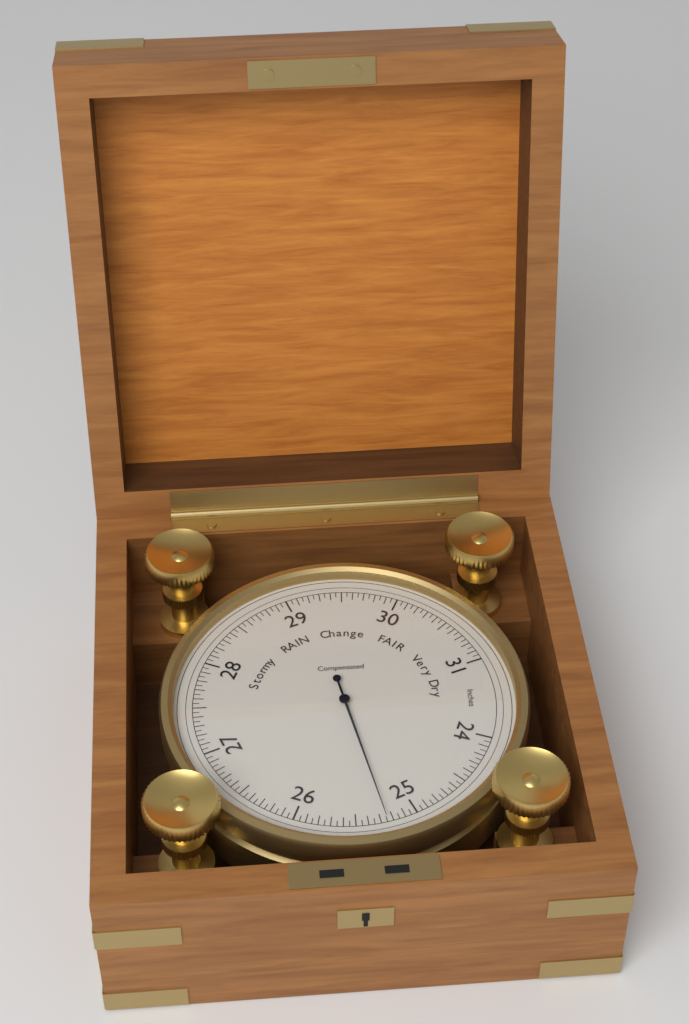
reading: 25.25 inHg
